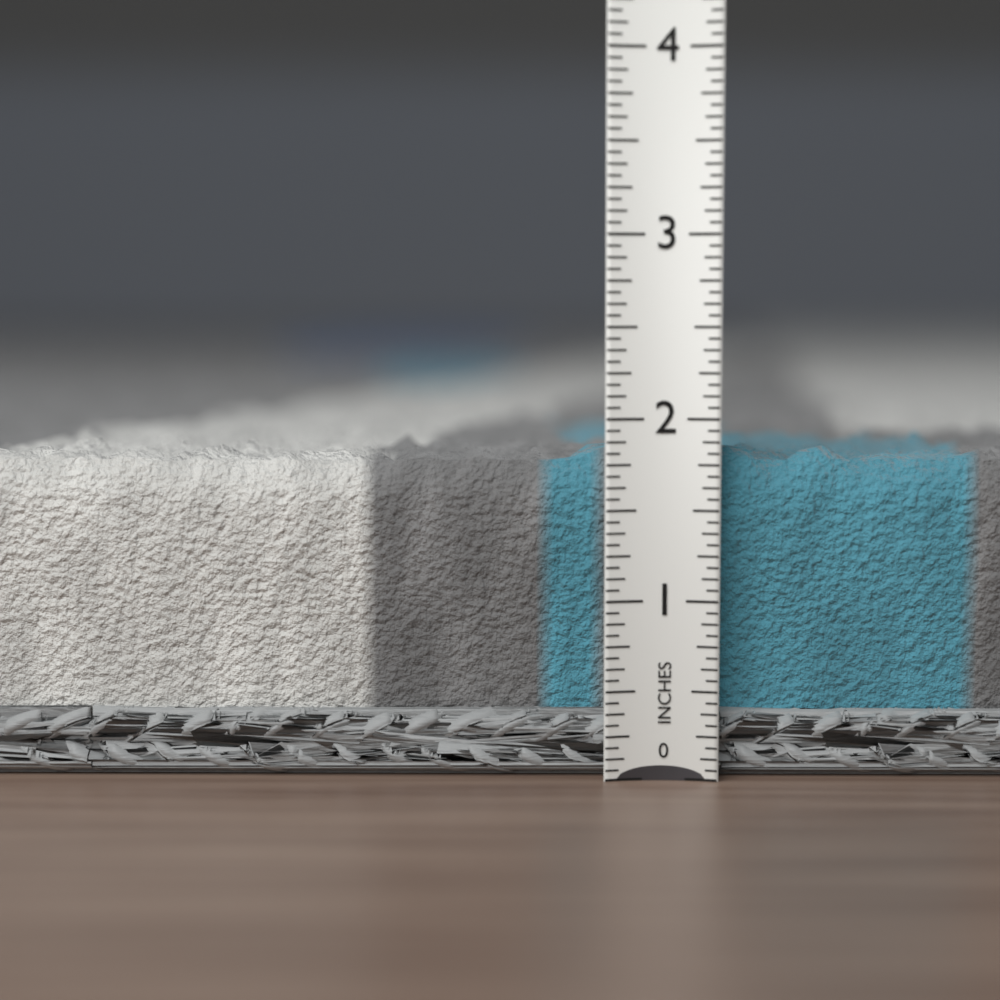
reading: 1.9375 in
